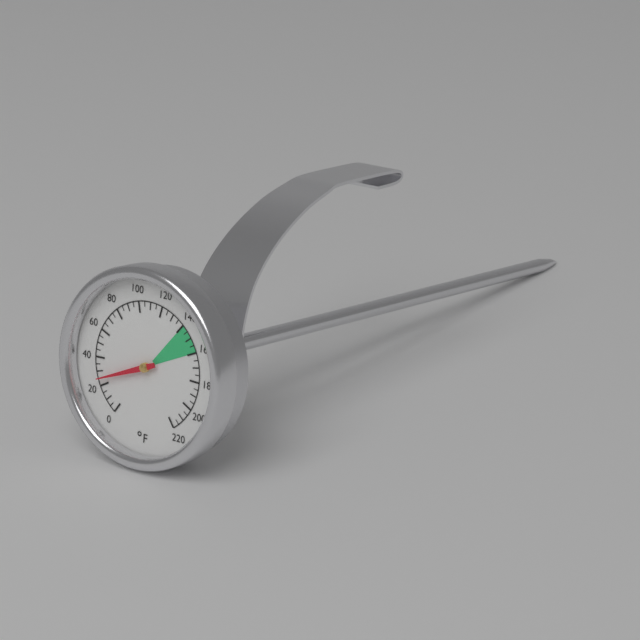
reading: 25 °F
